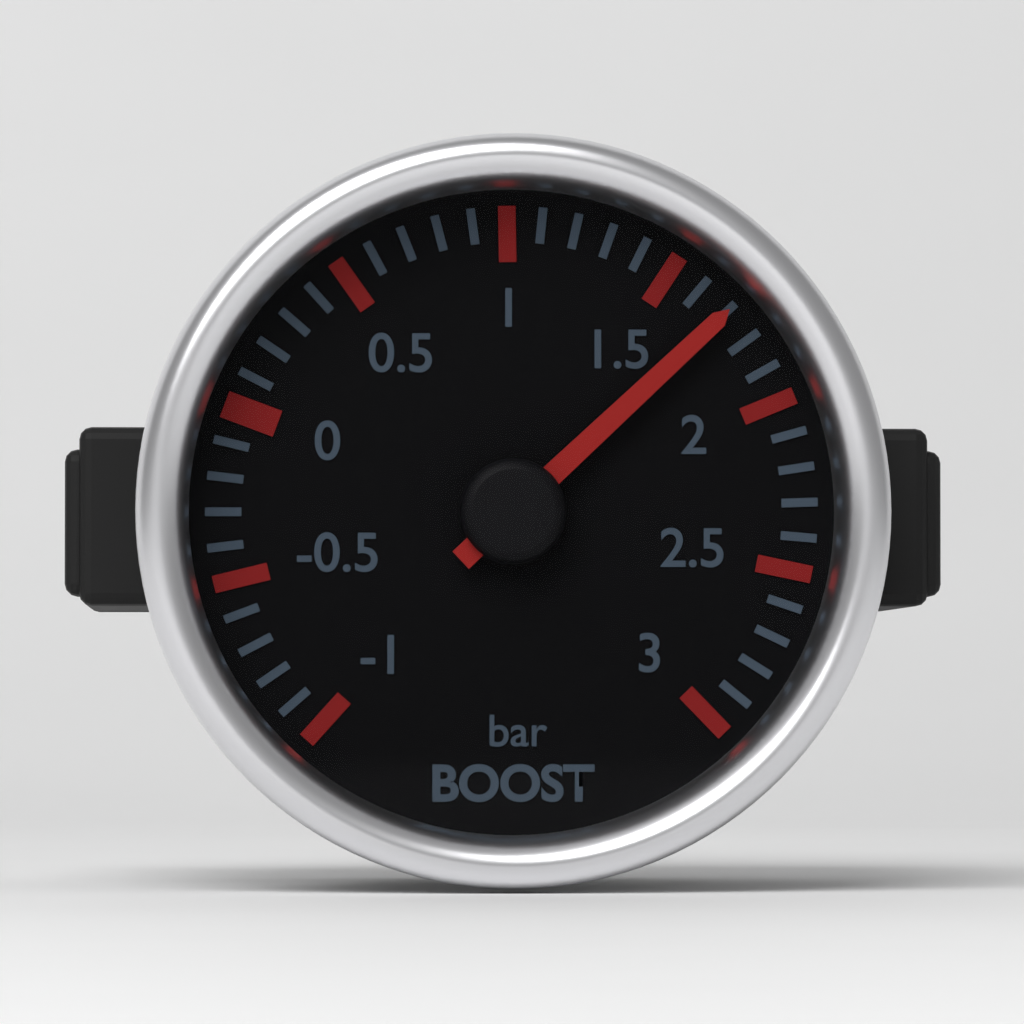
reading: 1.7 bar
